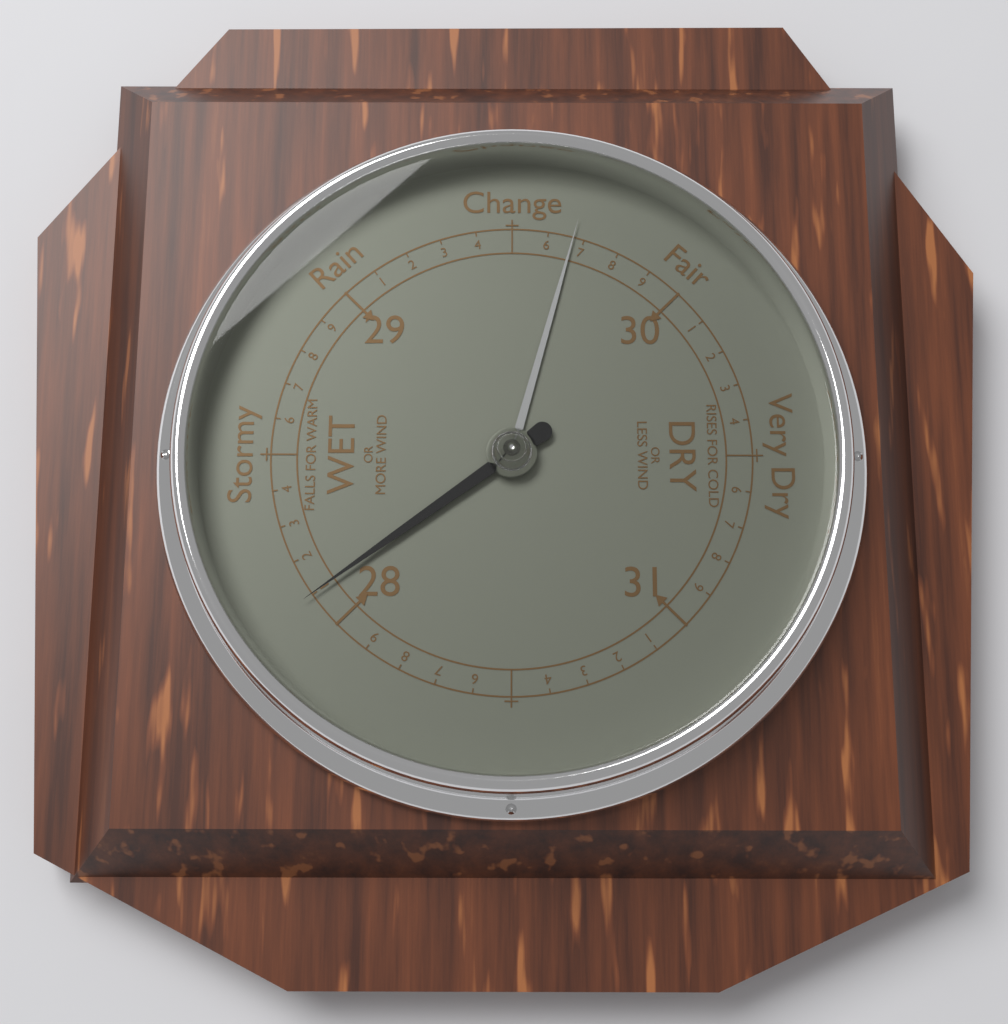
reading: 28.1 inHg
